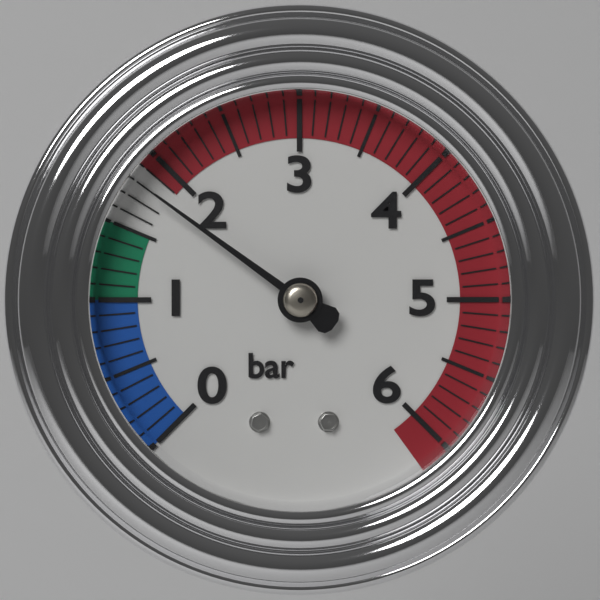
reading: 1.8 bar
